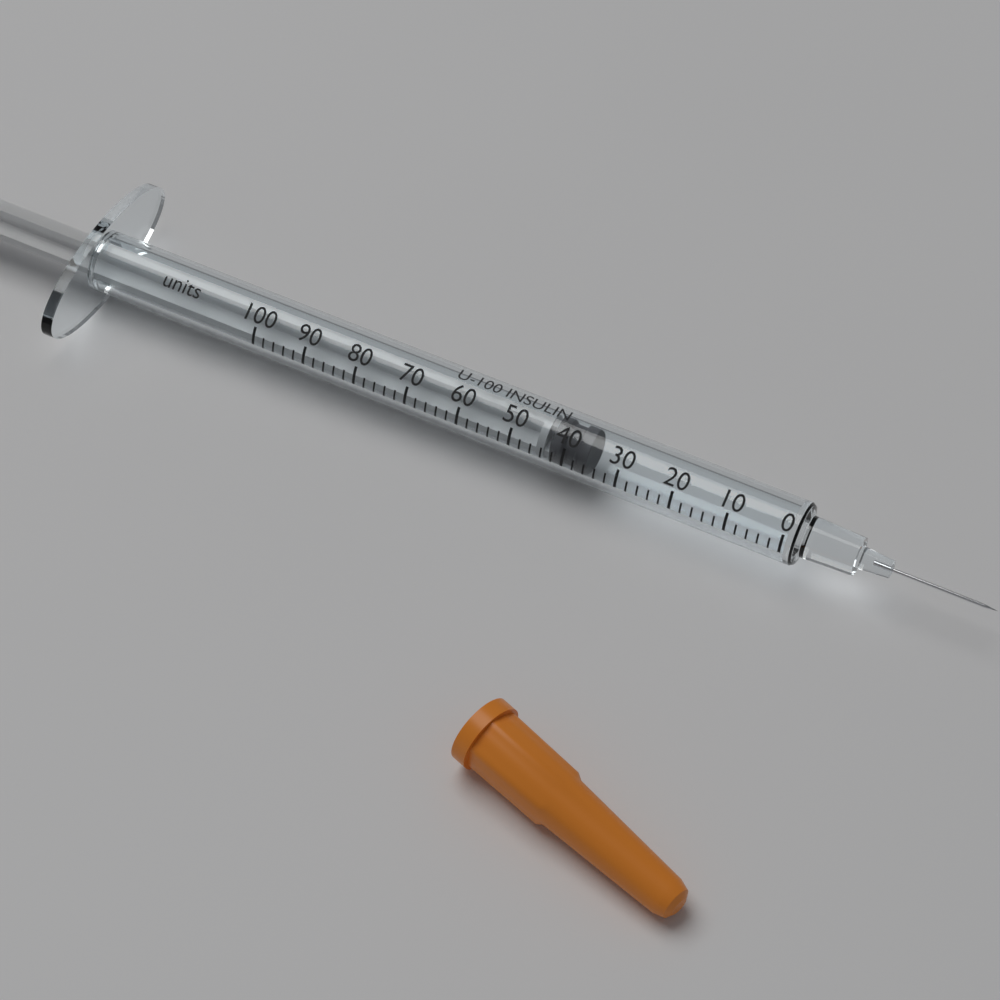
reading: 36 units
